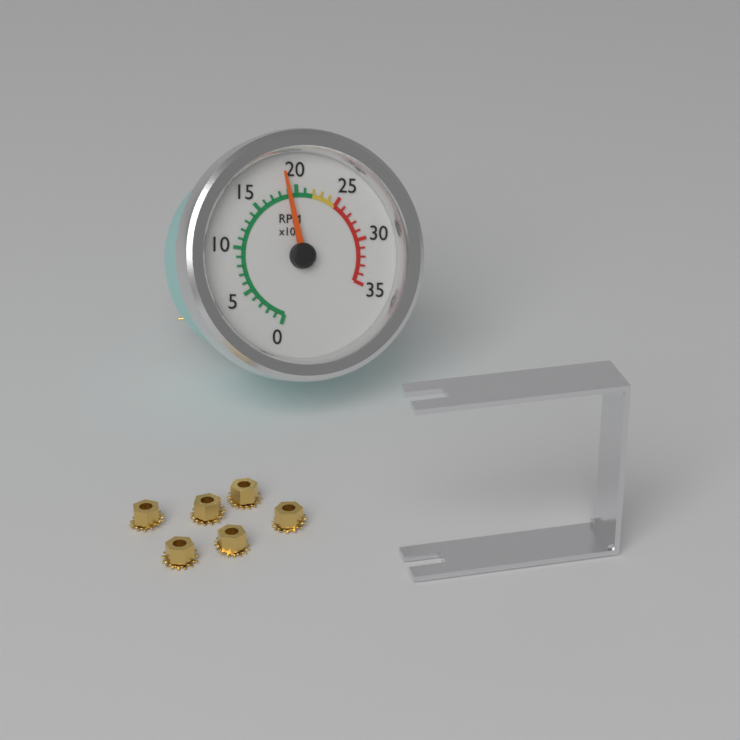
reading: 1900 RPM
